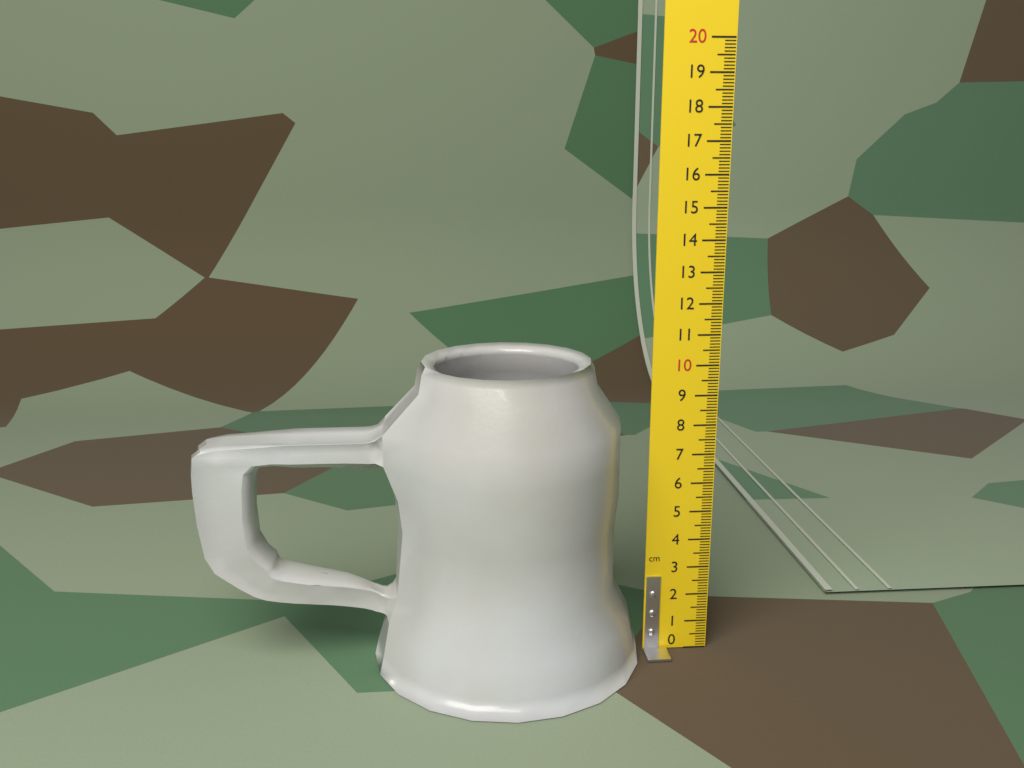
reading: 10.2 cm
